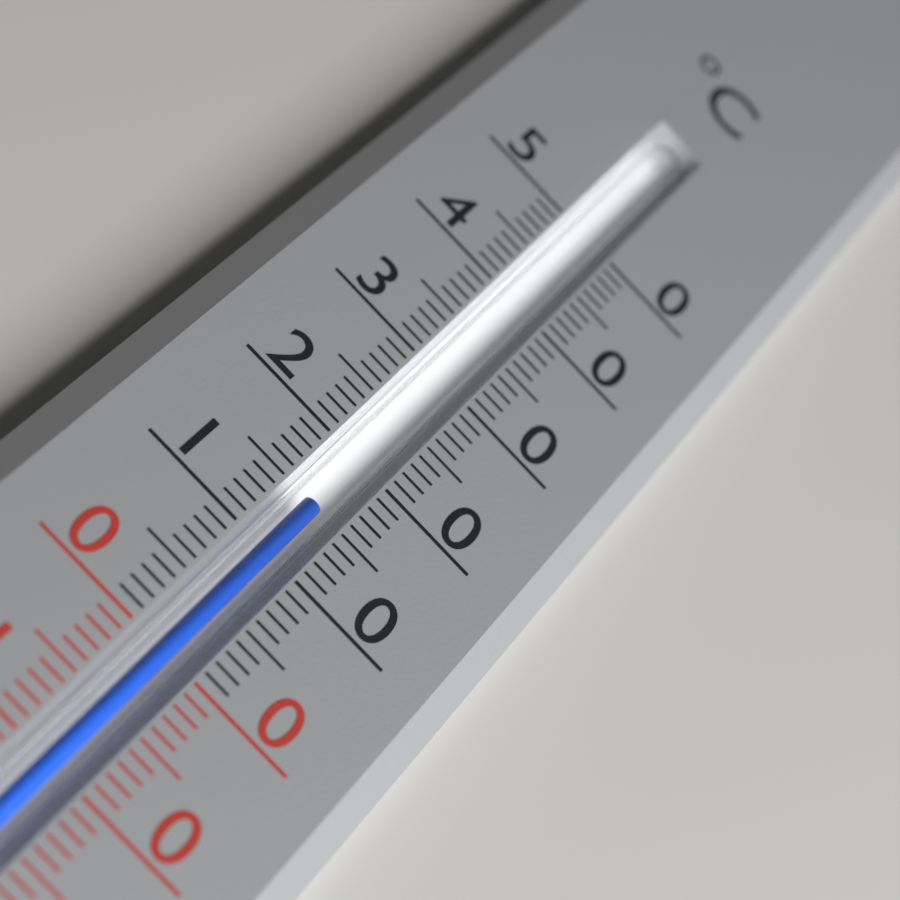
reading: 15 °C
